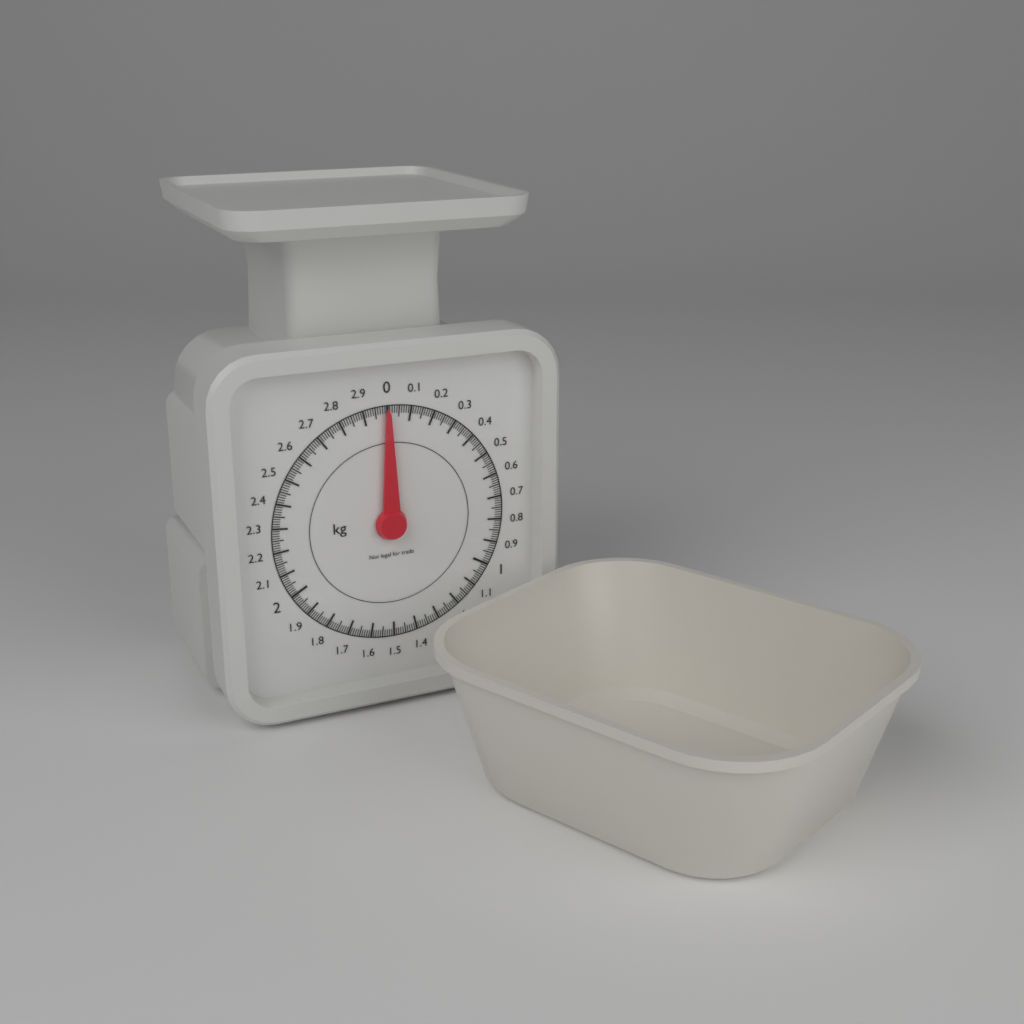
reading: 0.00 kg
